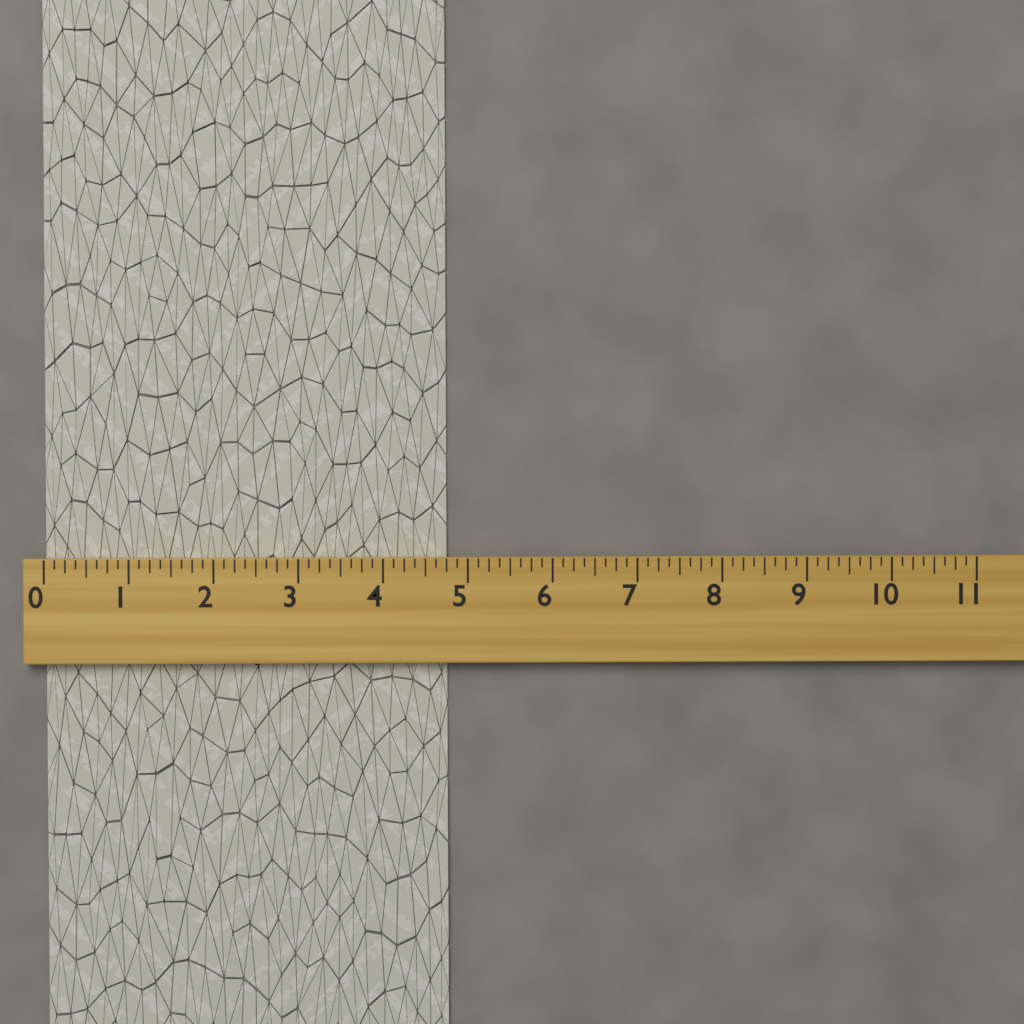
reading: 4.750 (no unit)
